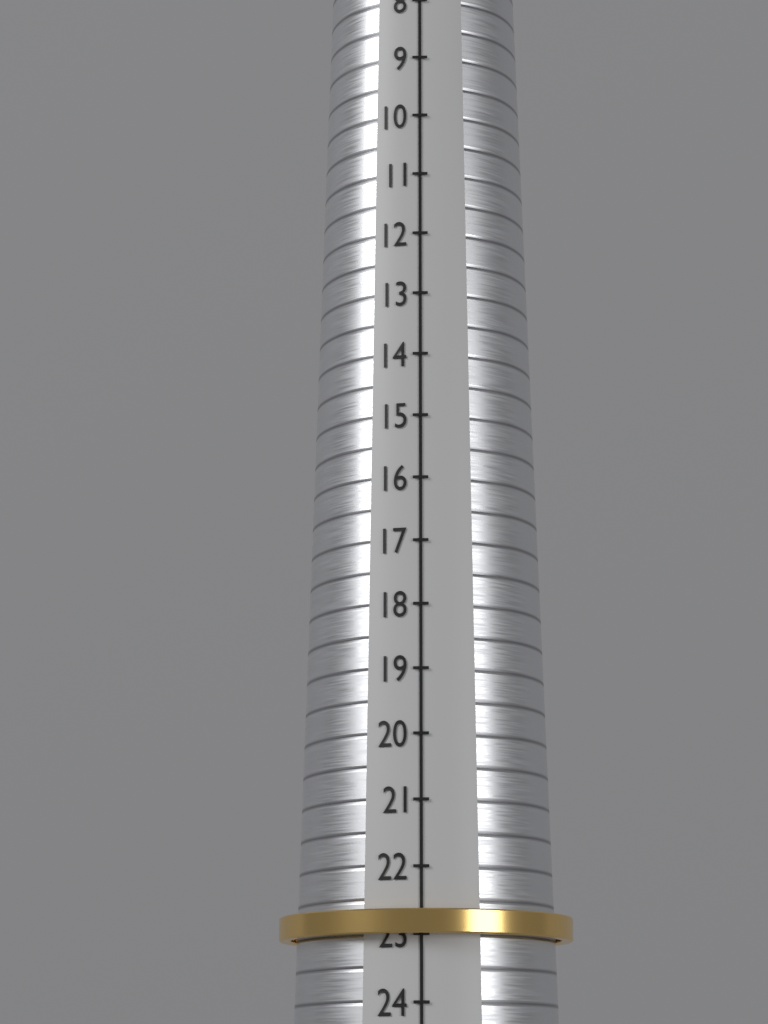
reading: 23 (no unit)
